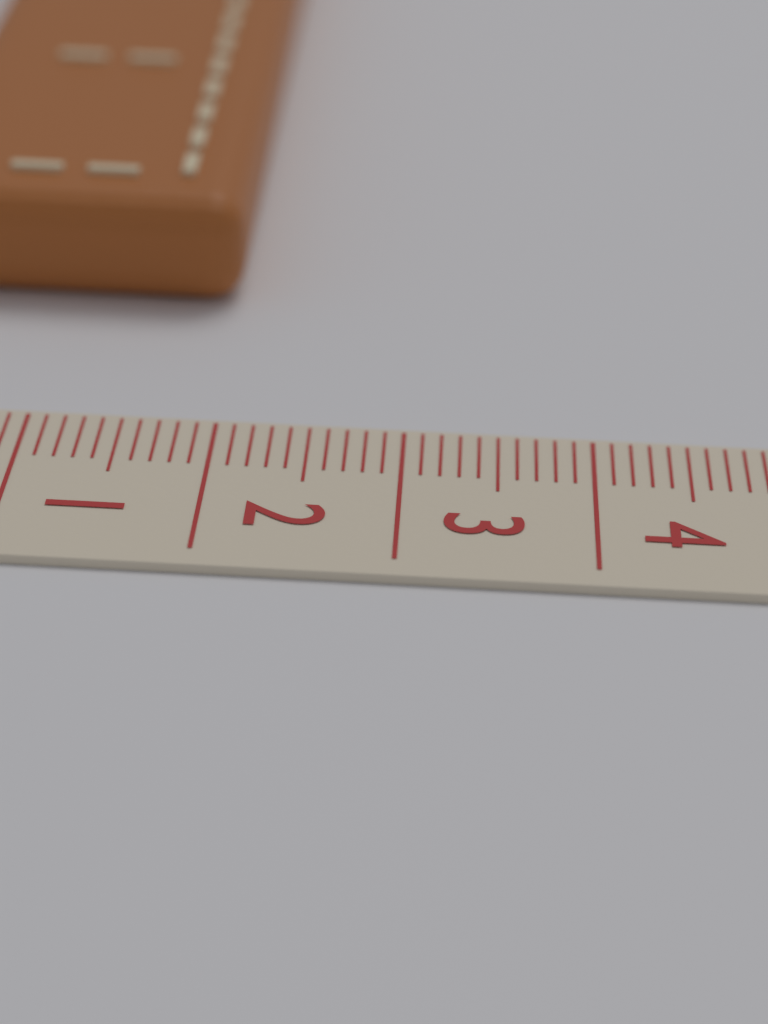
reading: 2.0 cm
